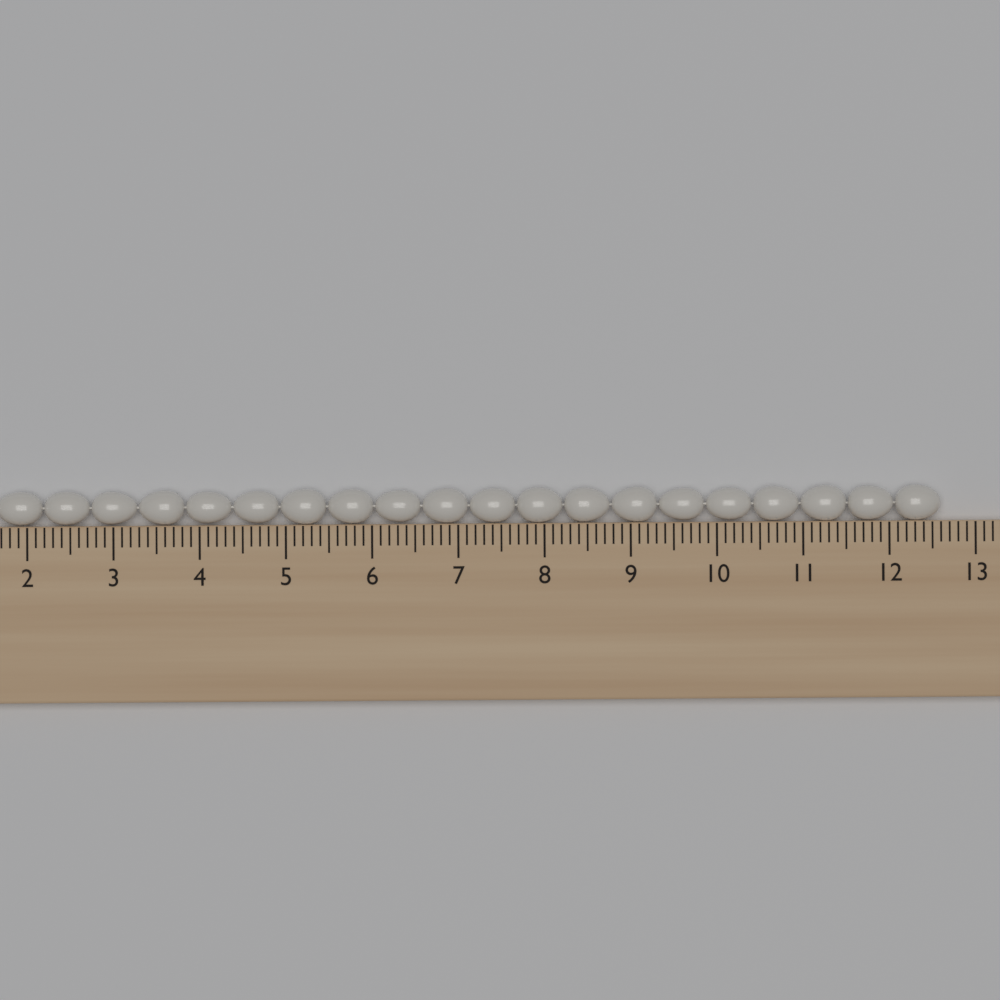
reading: 12.6 cm
